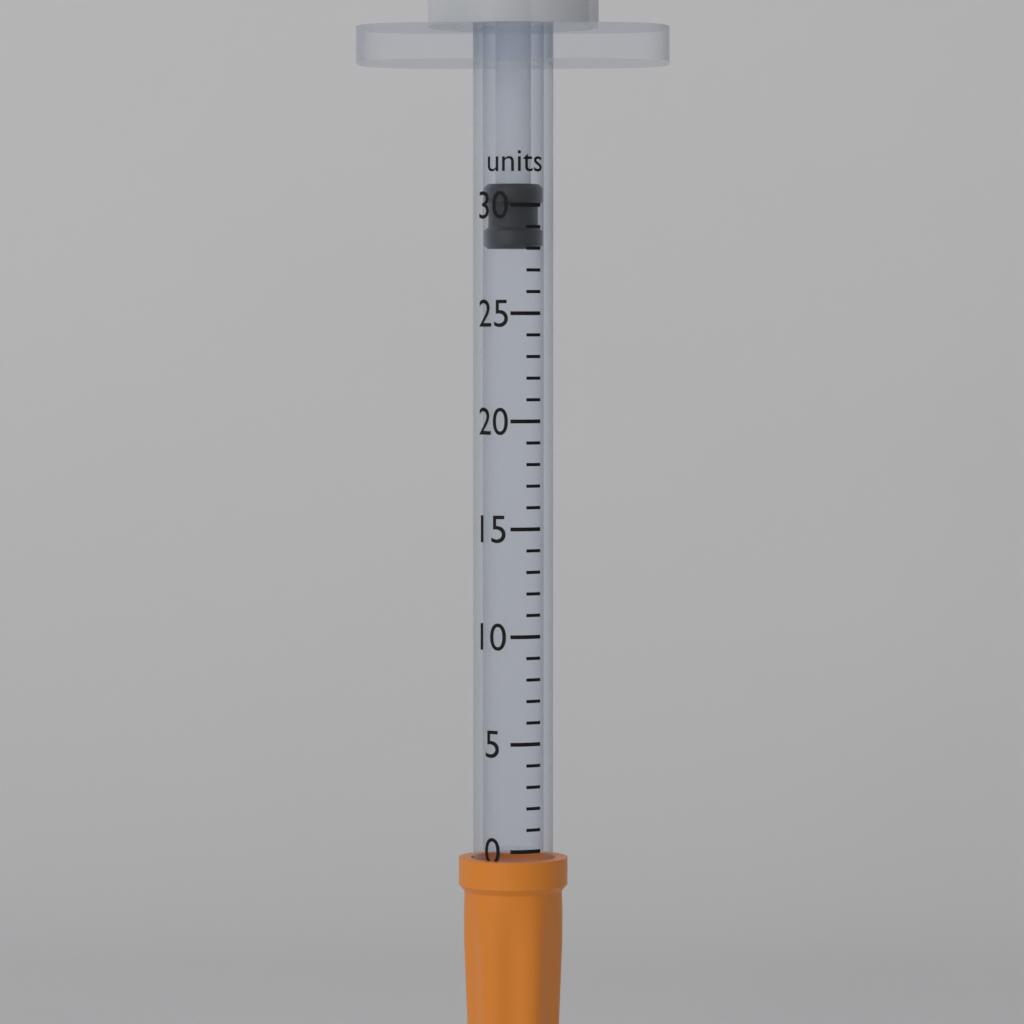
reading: 28 units
